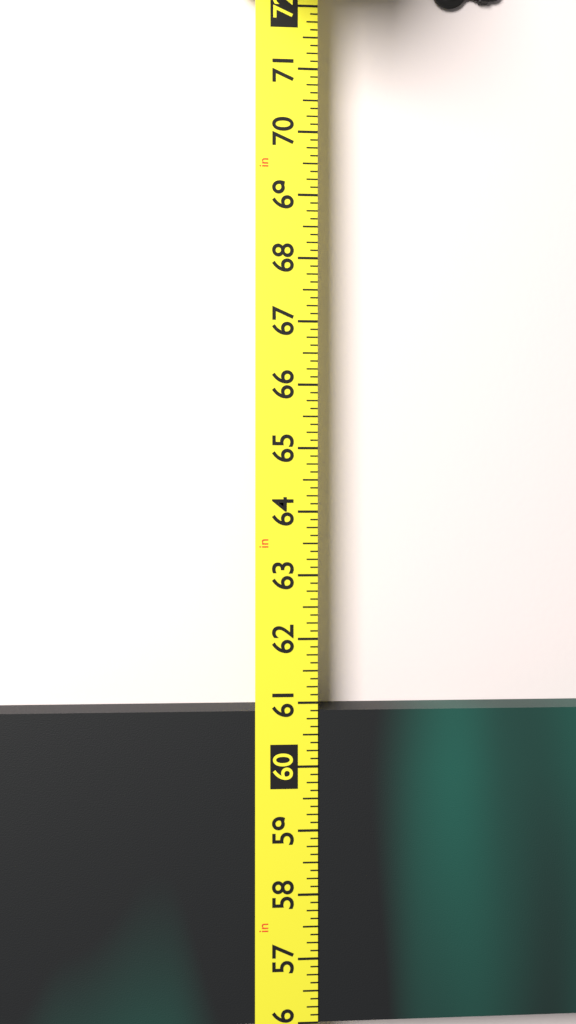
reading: 60.875 in
